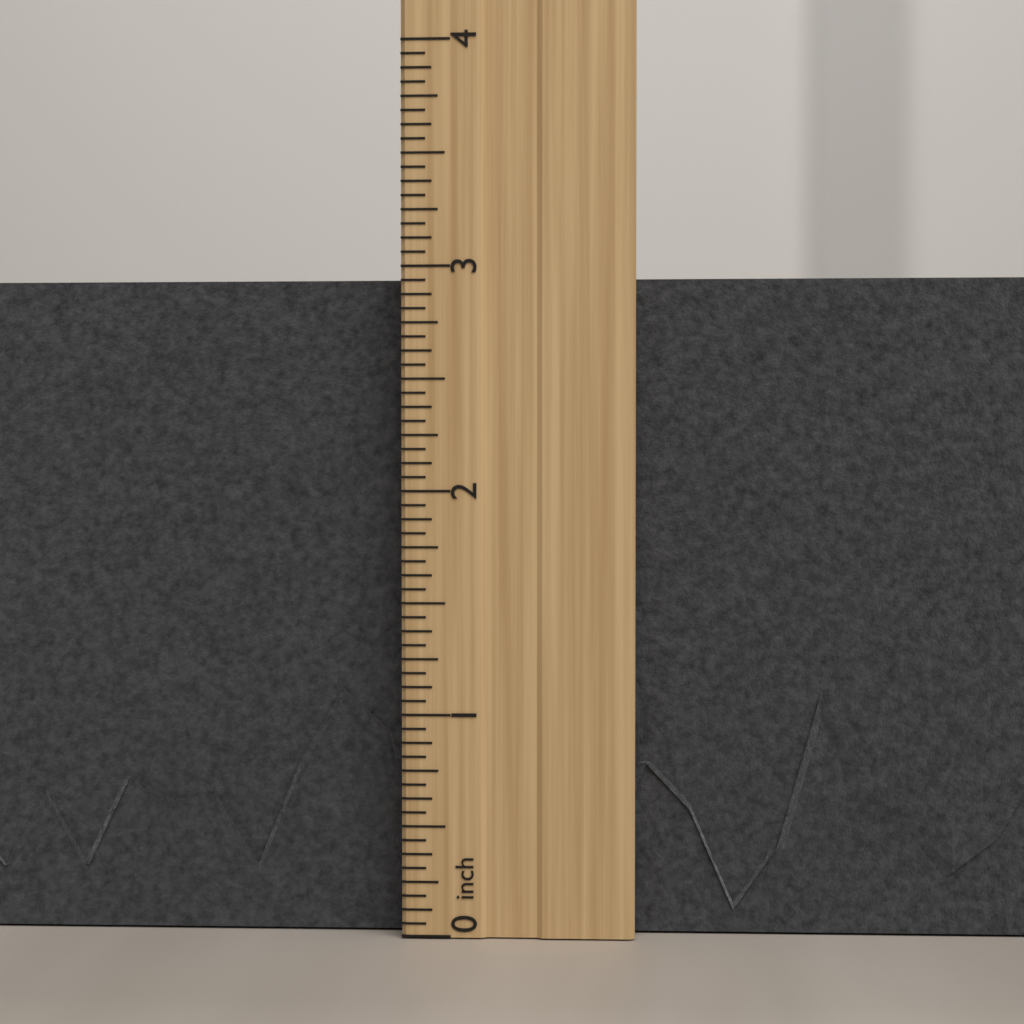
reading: 3.0000 inch
